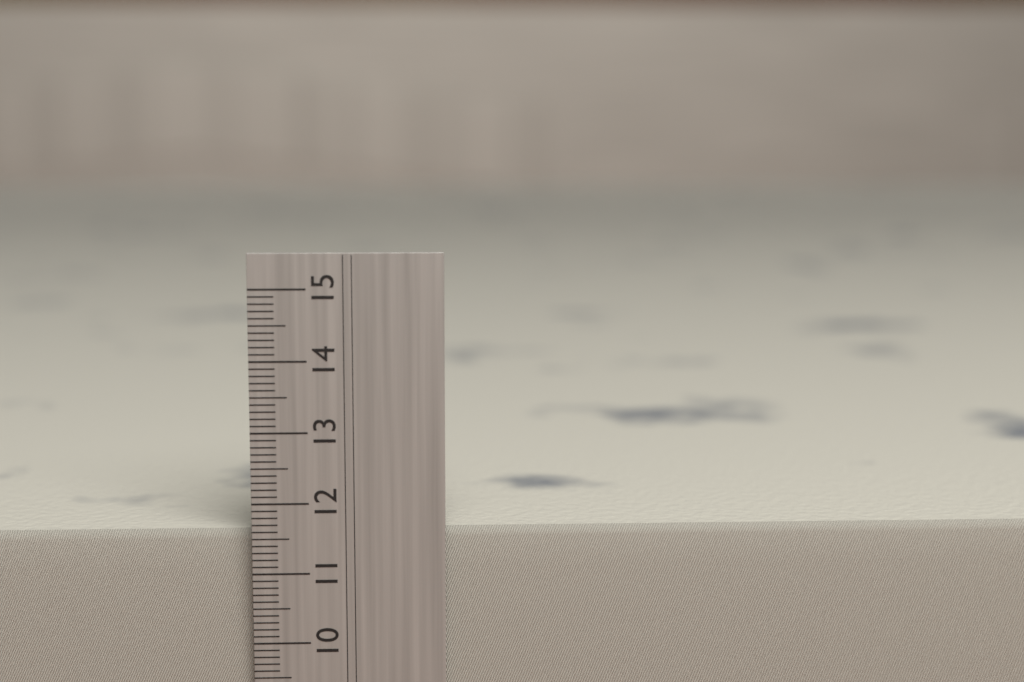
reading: 11.6 cm
